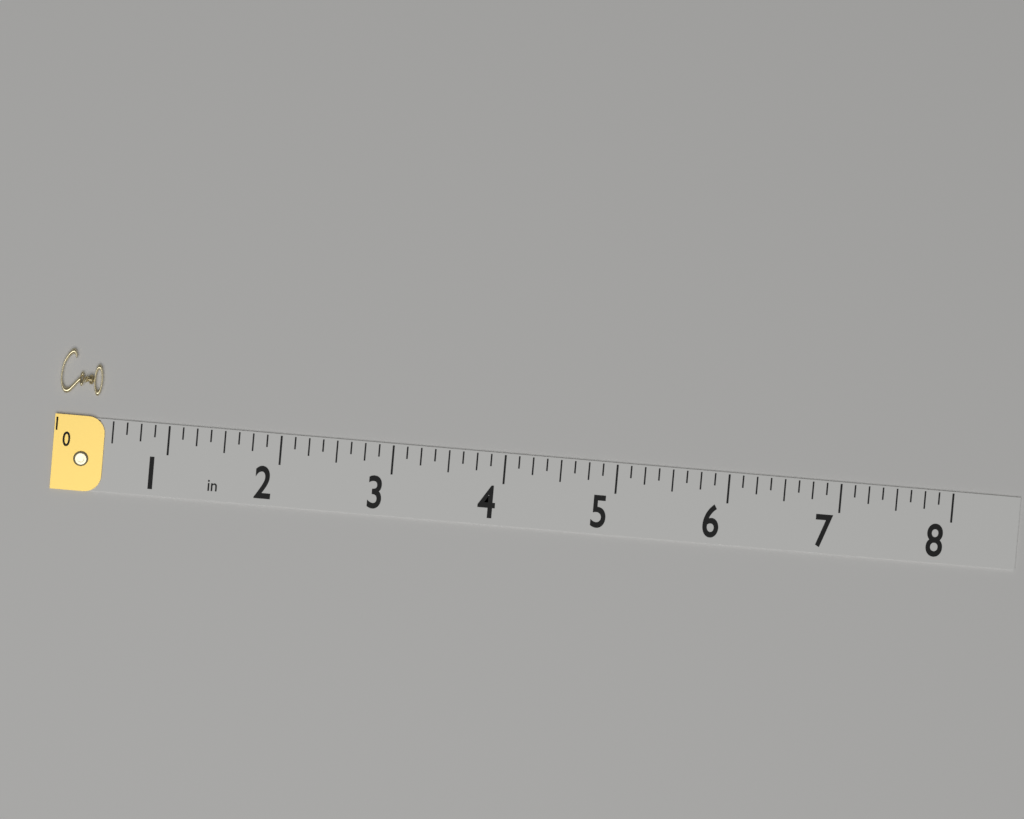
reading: 0.375 in
